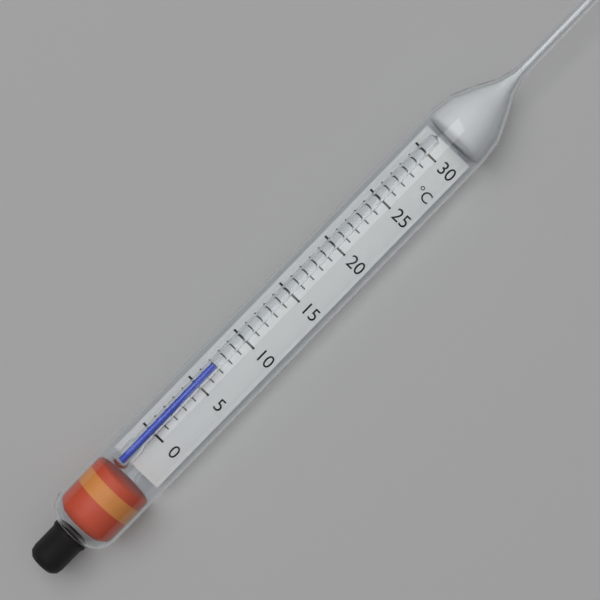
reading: 7 °C
